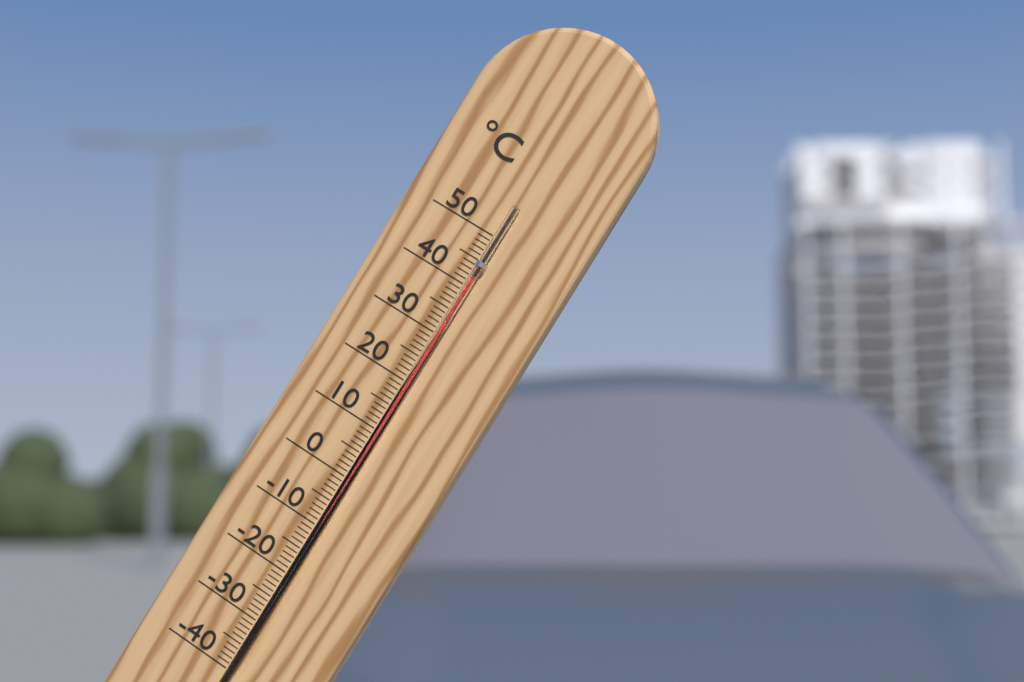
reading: 42 °C
